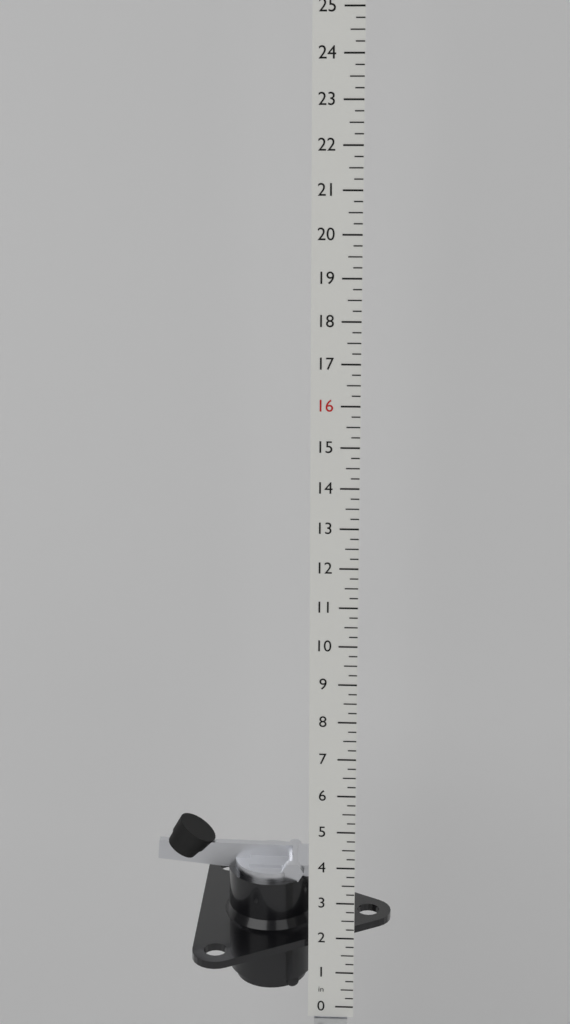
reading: 4.50 in
